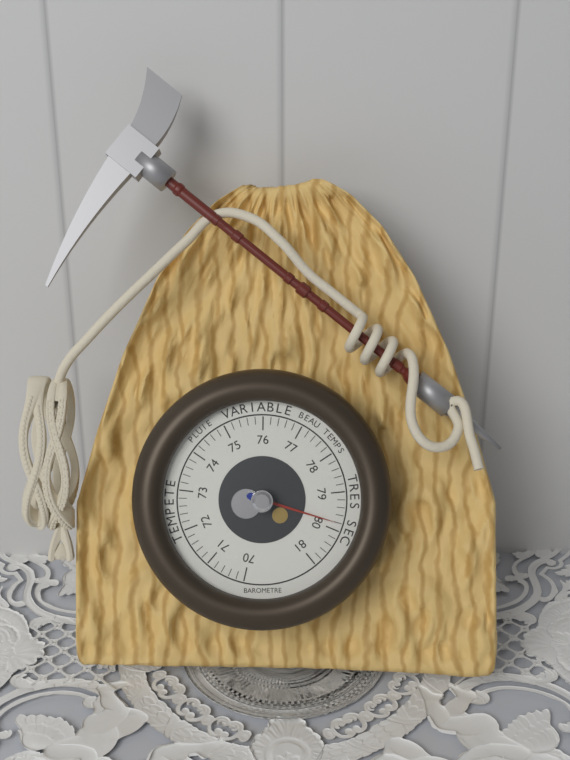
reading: 79.8 (no unit)
